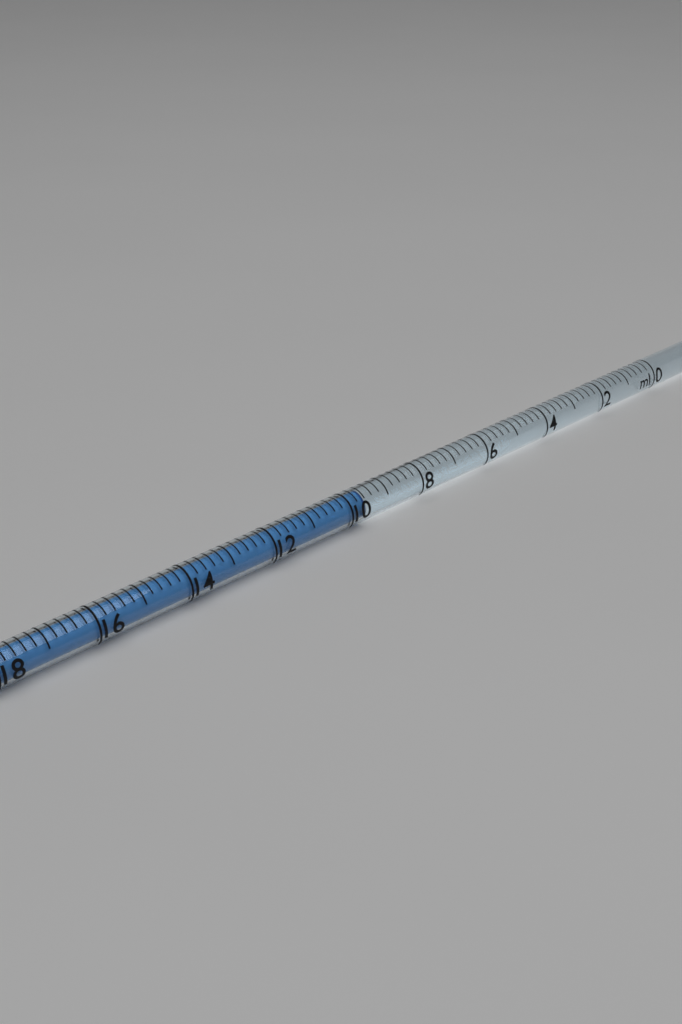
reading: 9.6 ml
